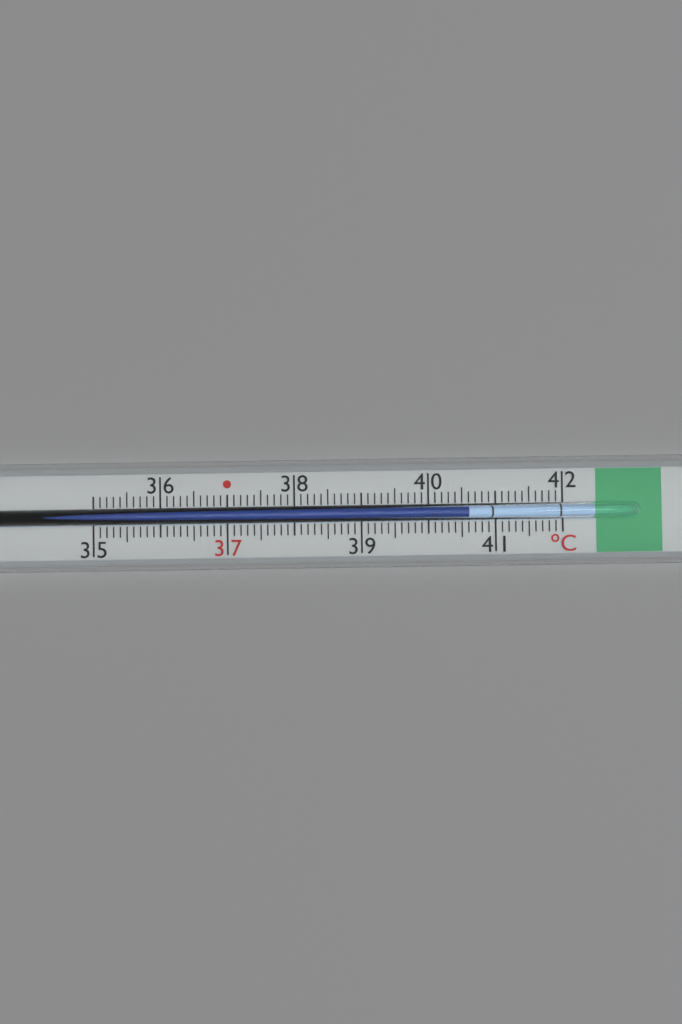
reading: 40.6 °C
